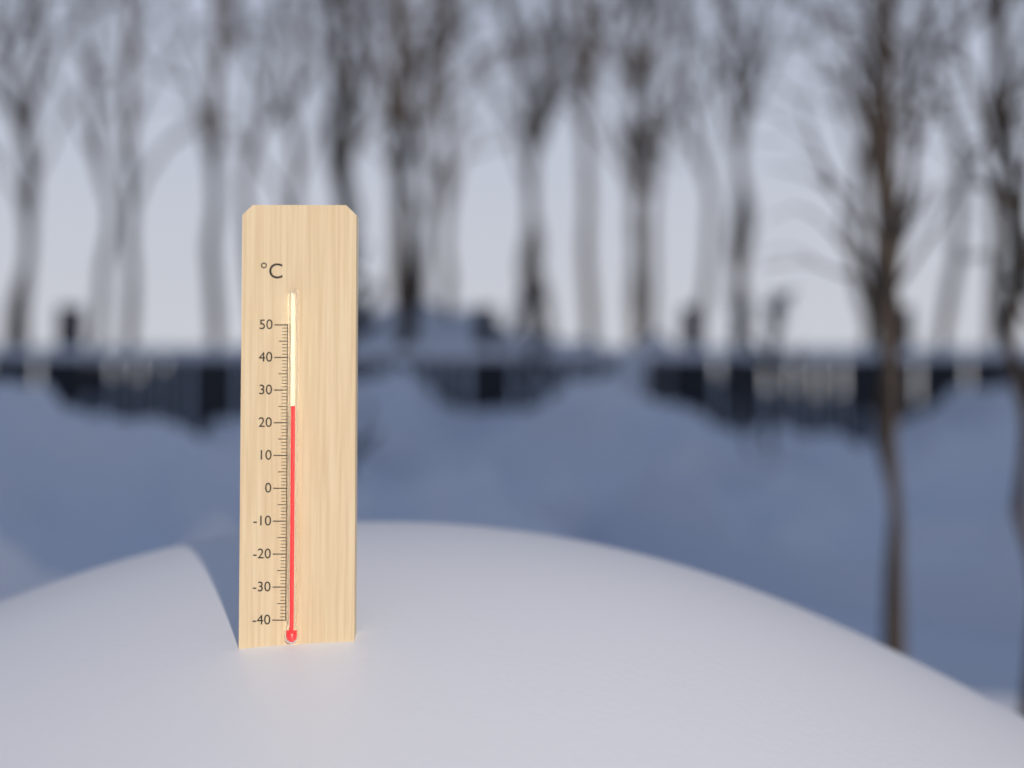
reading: 25 °C
